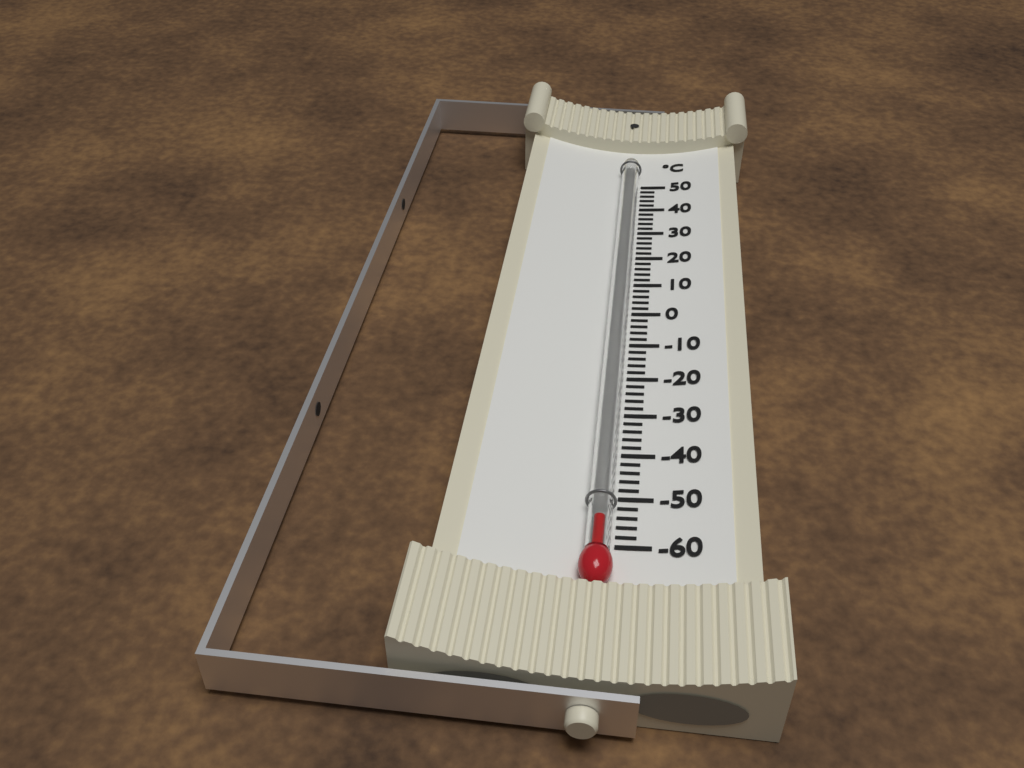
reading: -56 °C
